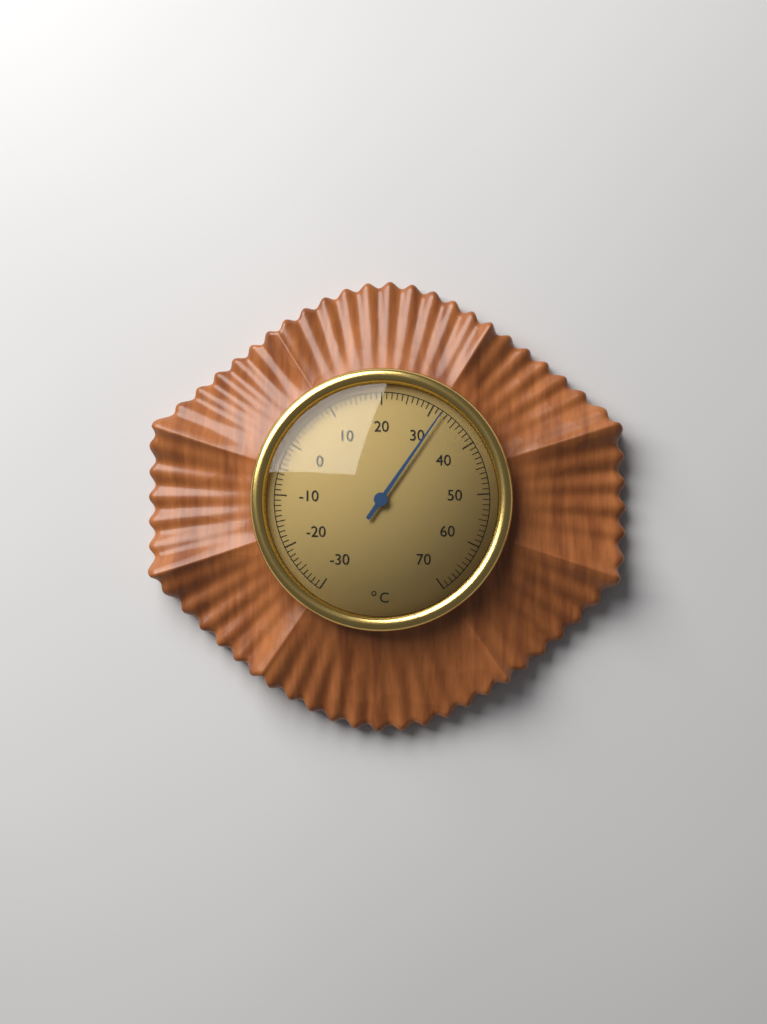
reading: 32 °C
